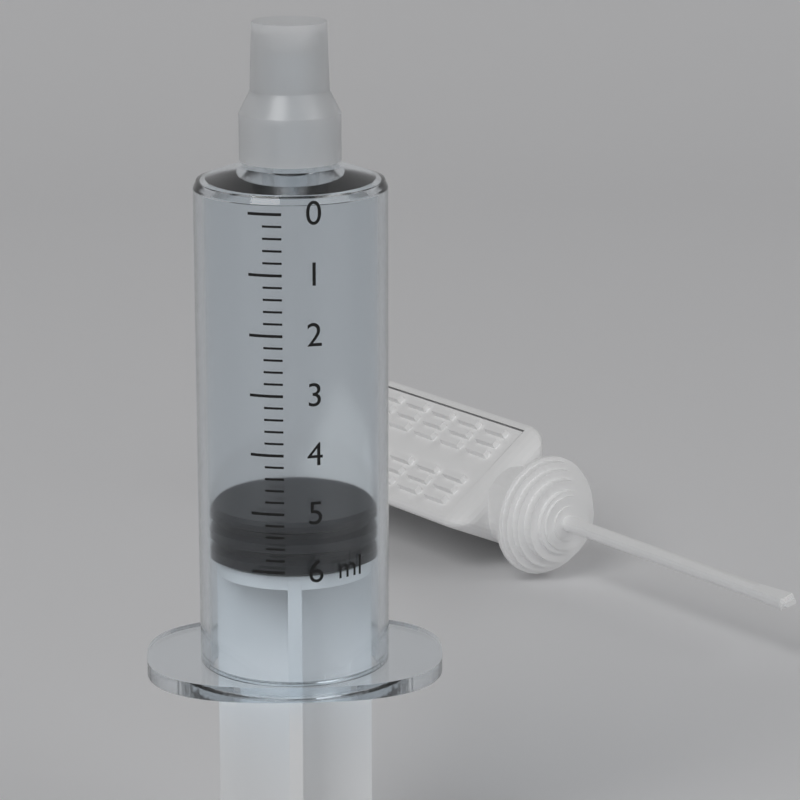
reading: 5.2 ml
